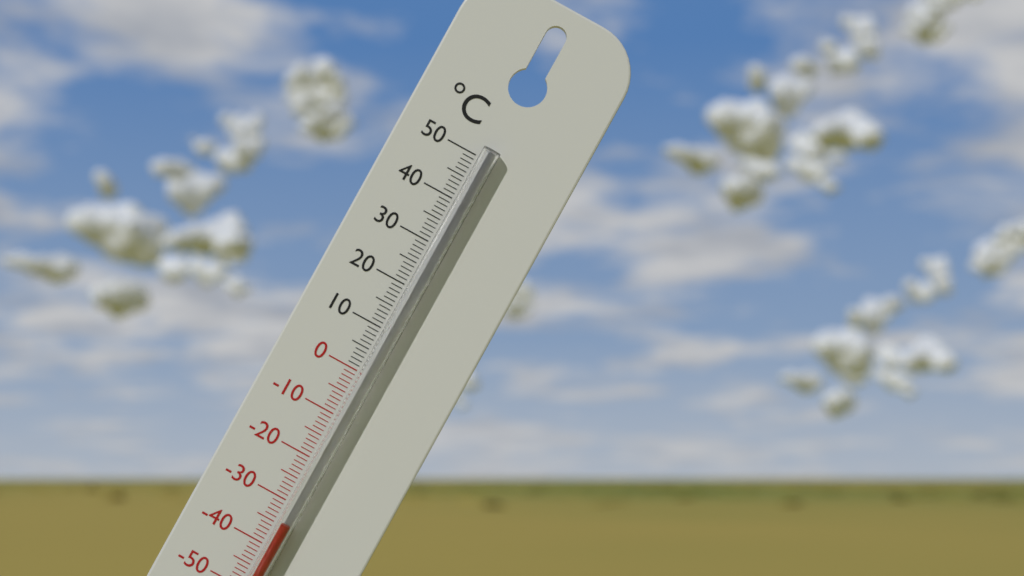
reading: -34 °C
